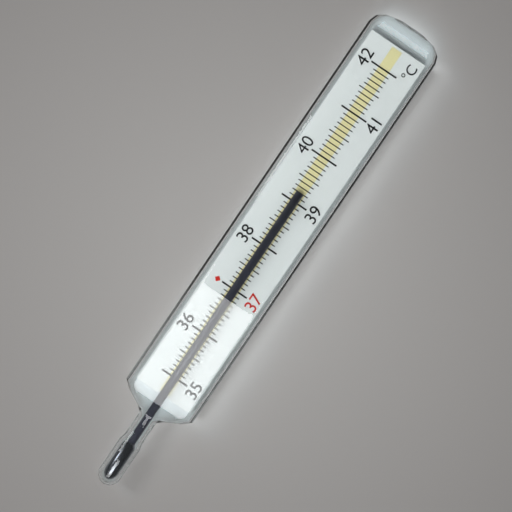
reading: 39.2 °C
